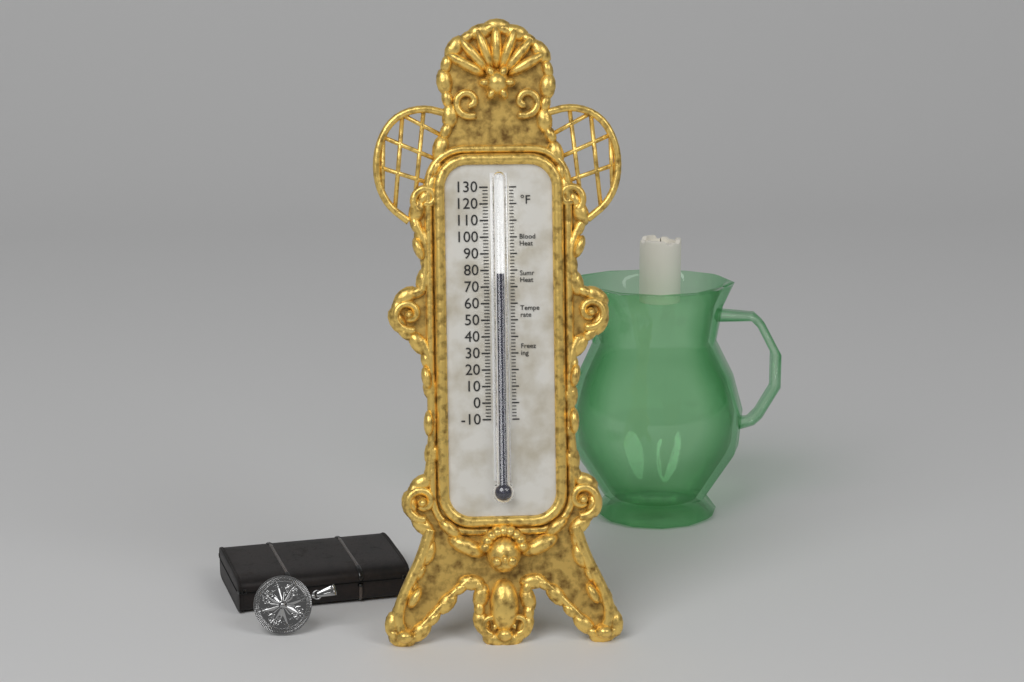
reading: 78 °F
